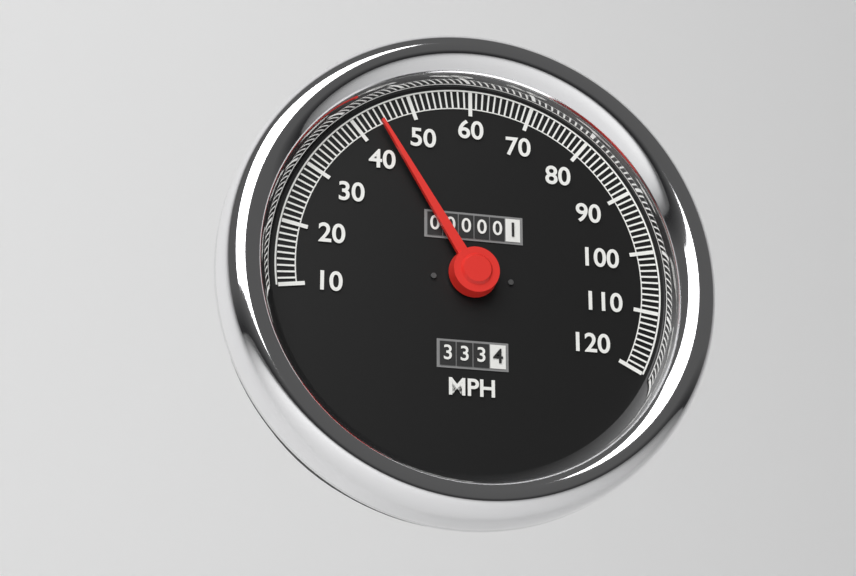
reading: 44 MPH
